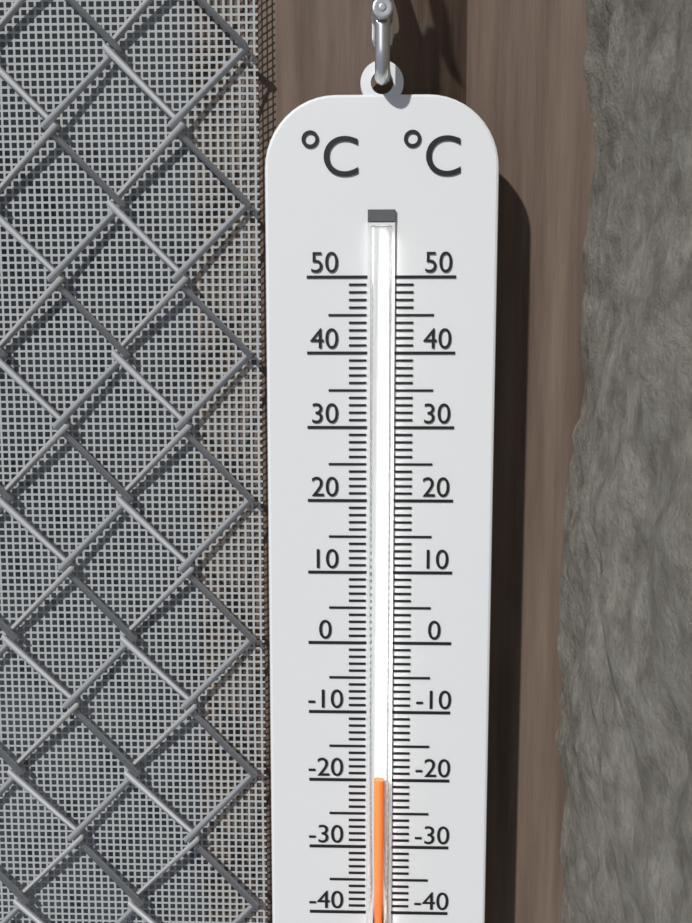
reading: -19 °C
